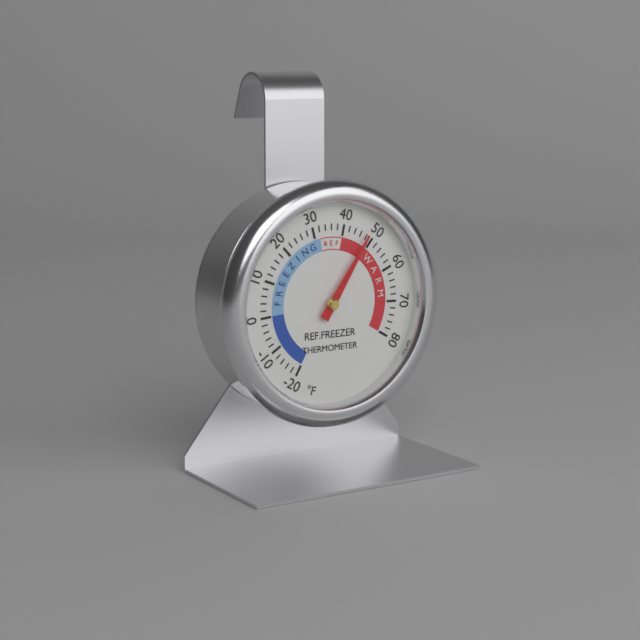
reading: 48 °F
